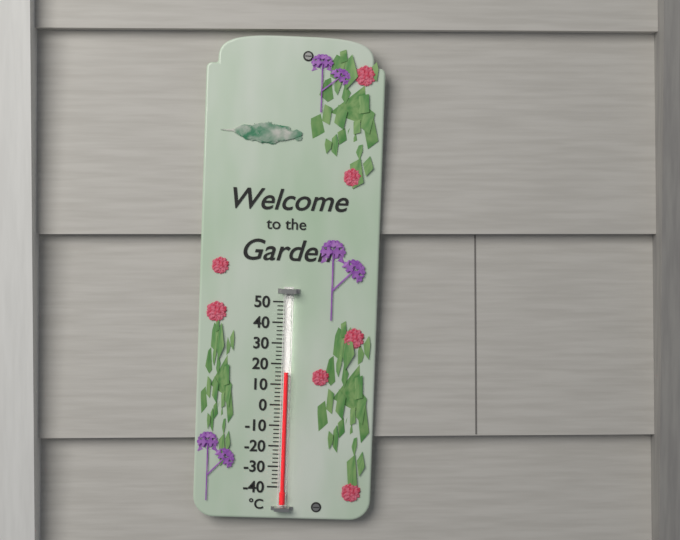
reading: 16 °C
